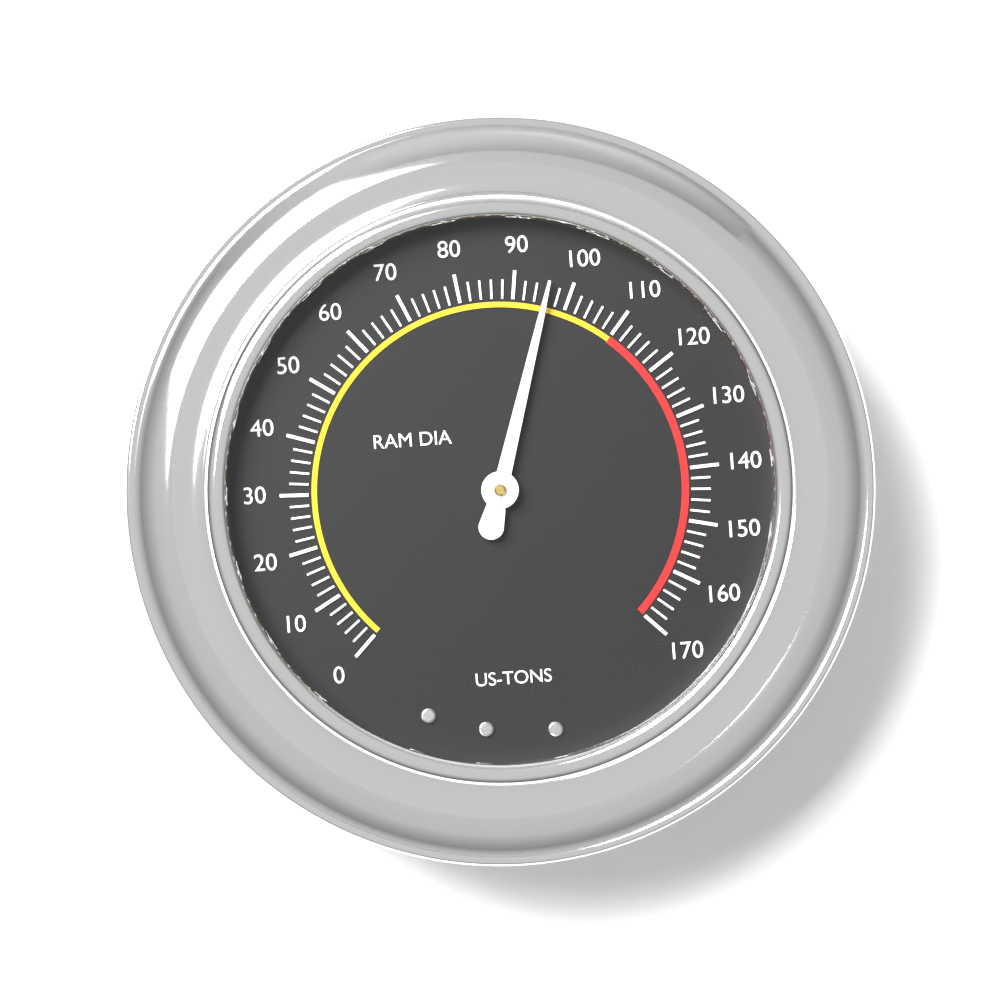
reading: 96 US-TONS
